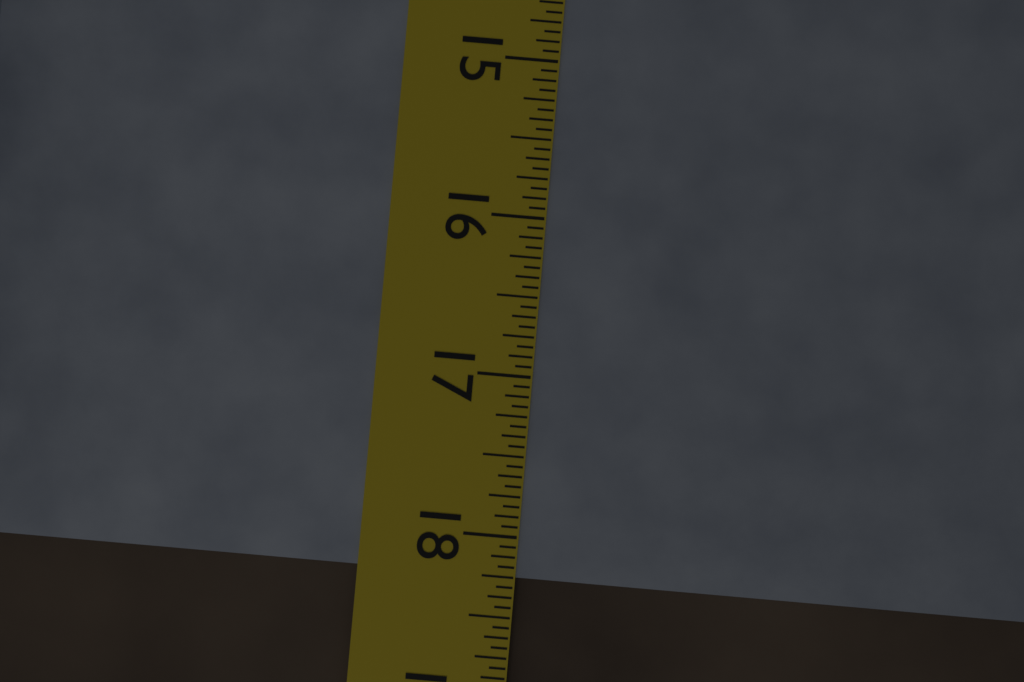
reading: 18.2500 in
